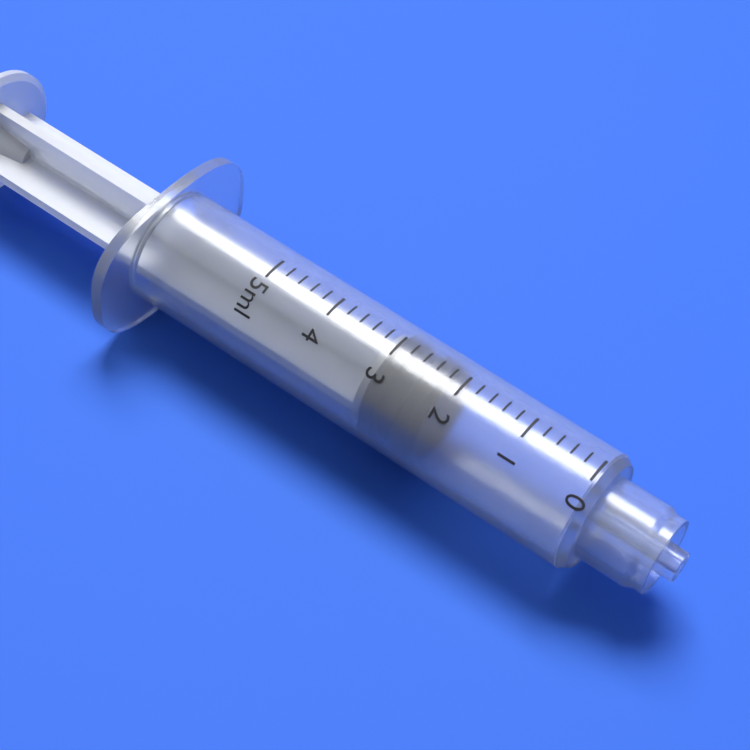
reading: 2.2 ml
